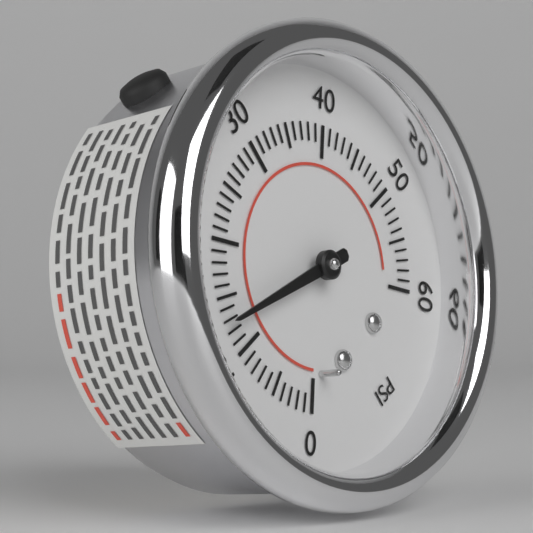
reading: 13 psi
